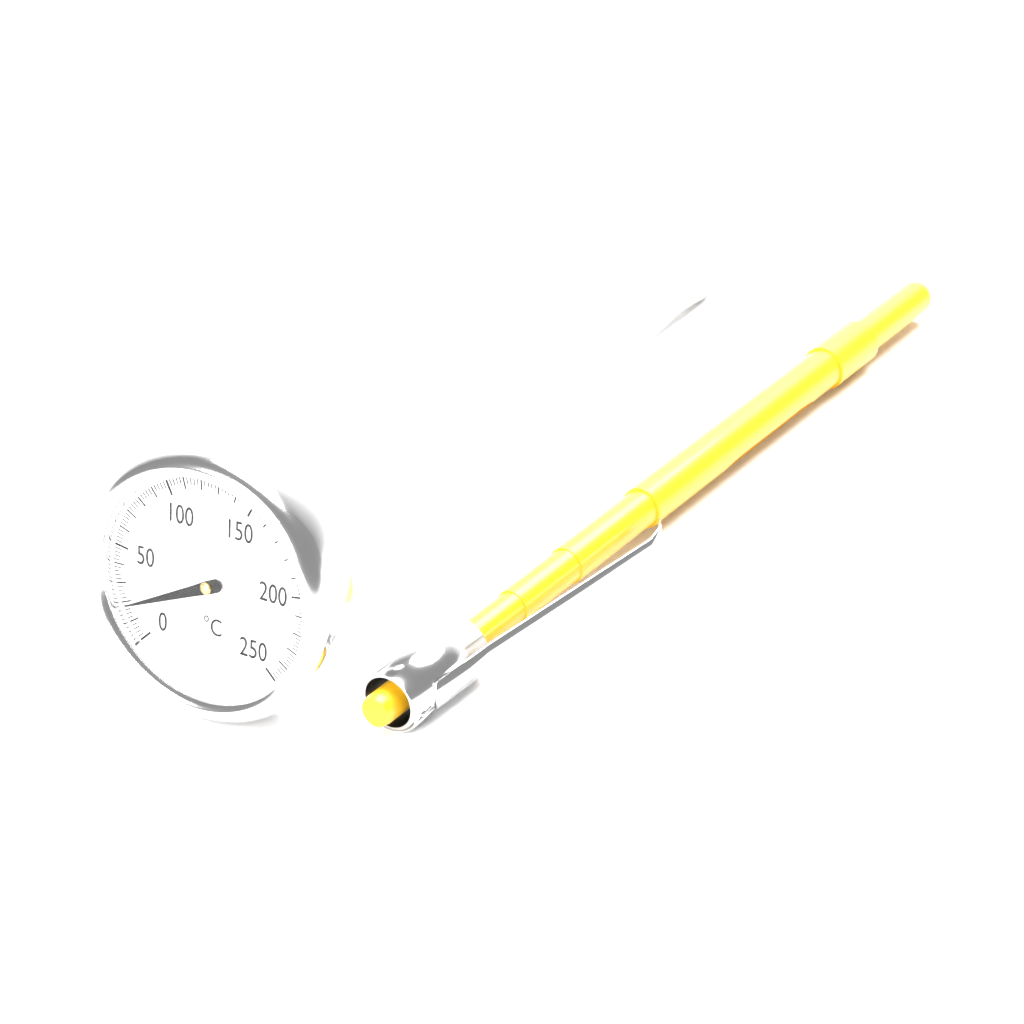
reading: 18 °C
